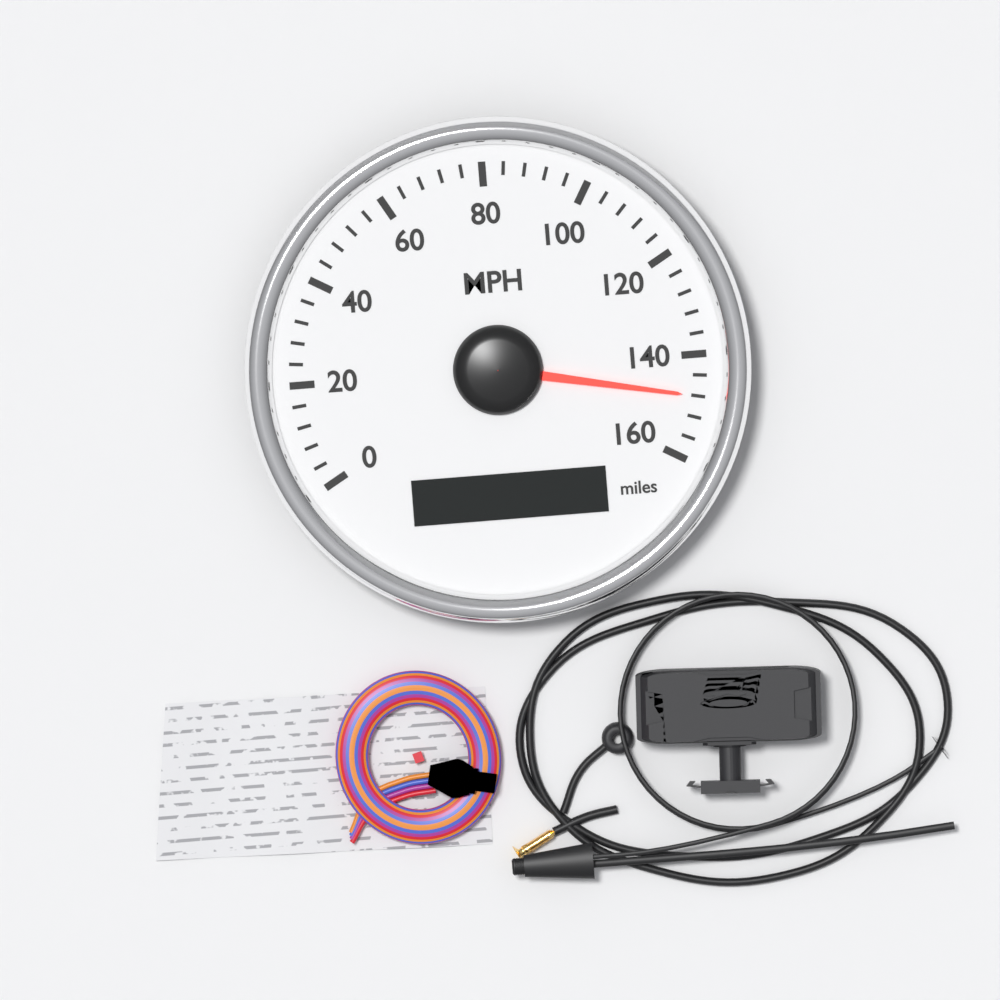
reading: 148 MPH
